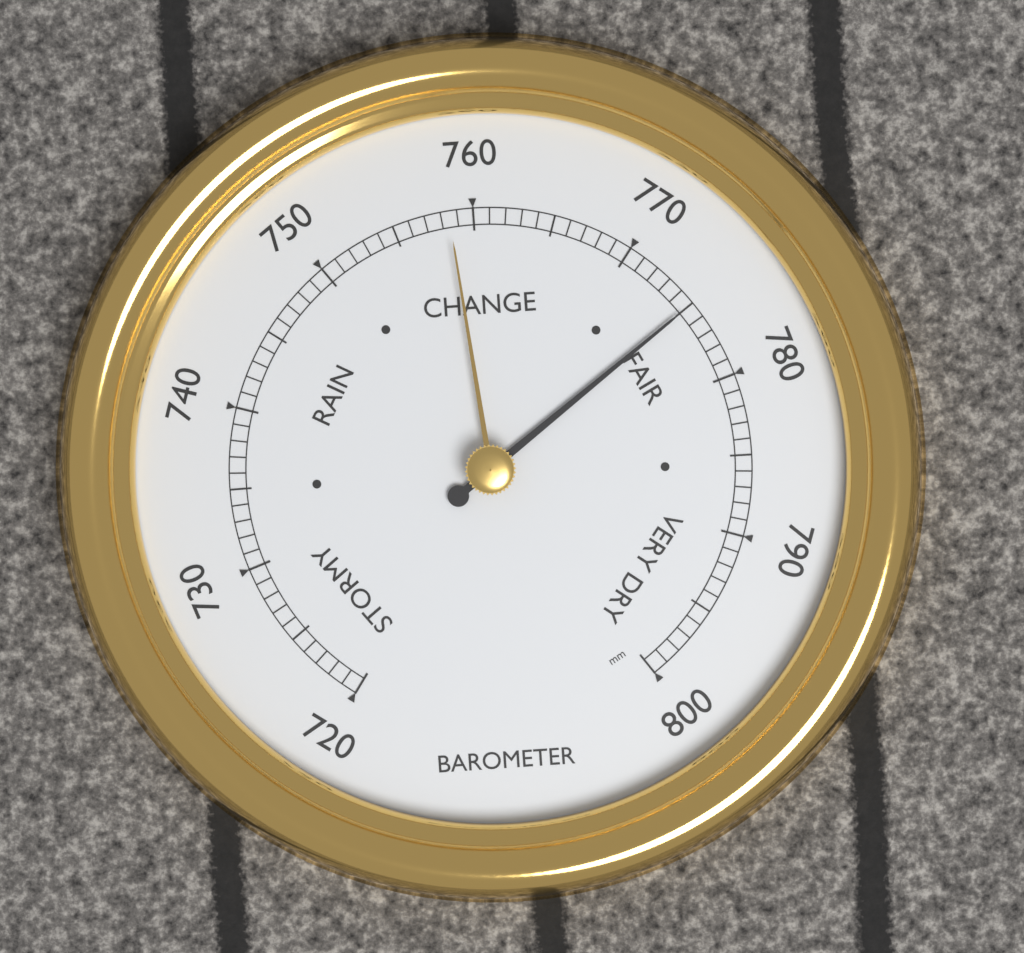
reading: 775 mm
